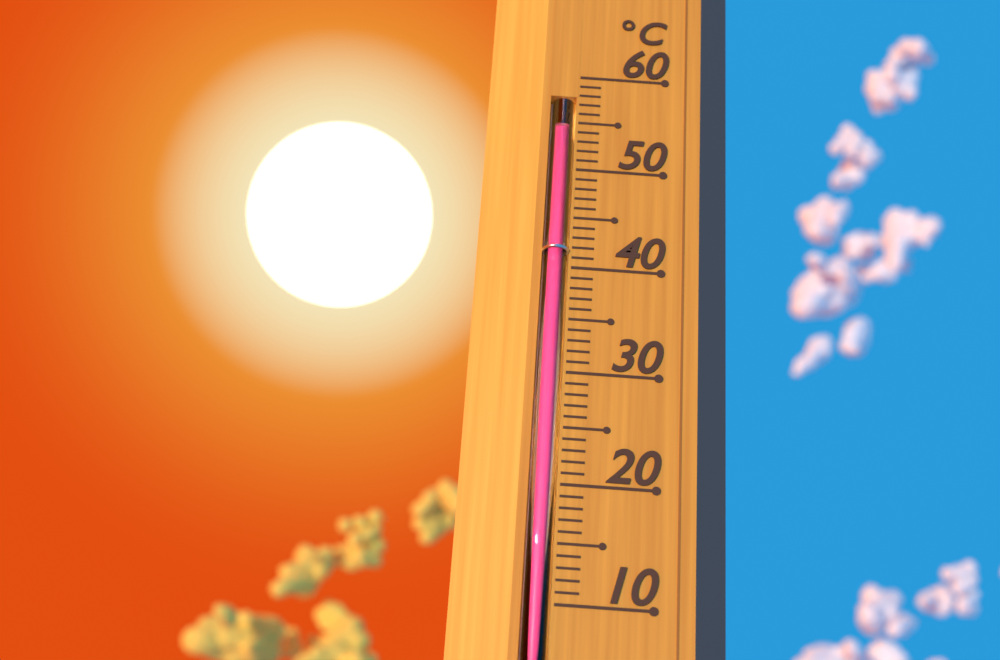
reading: 54 °C
